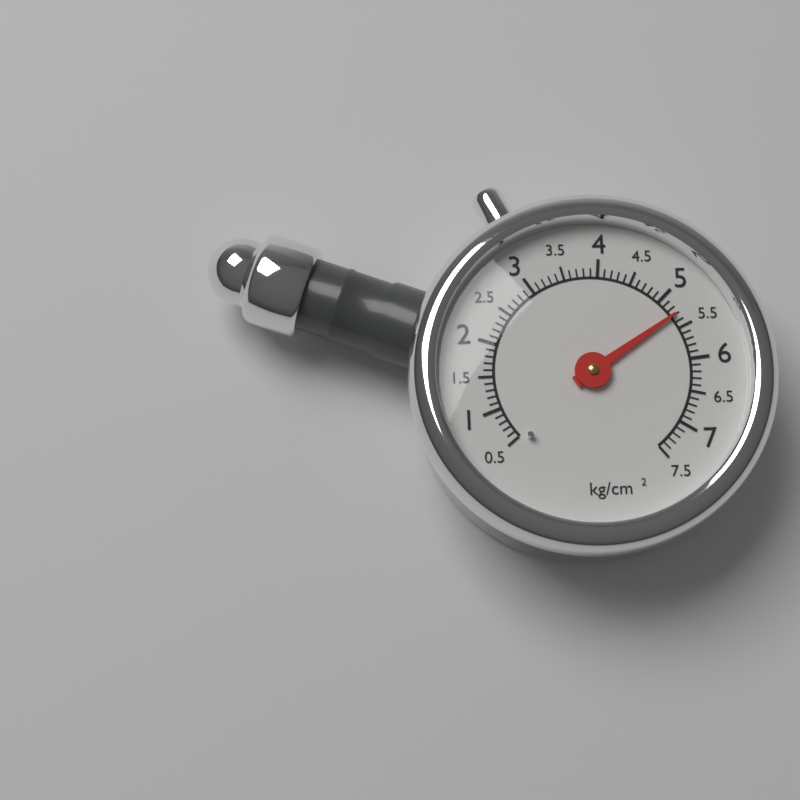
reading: 5.3 kg/cm²
